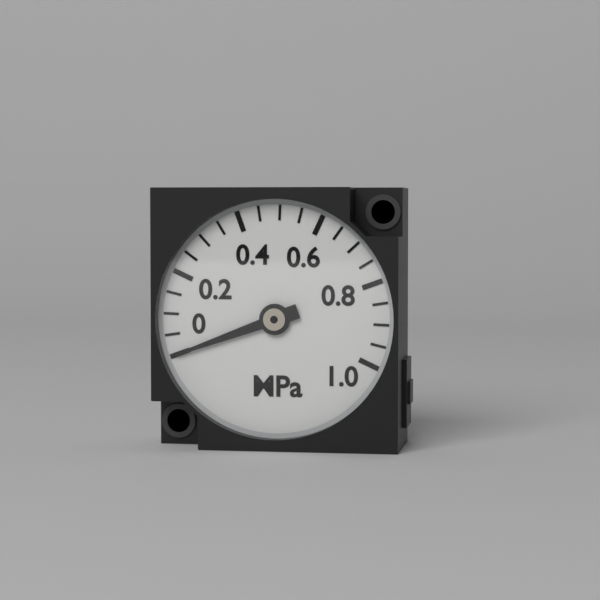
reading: 0.00 MPa
